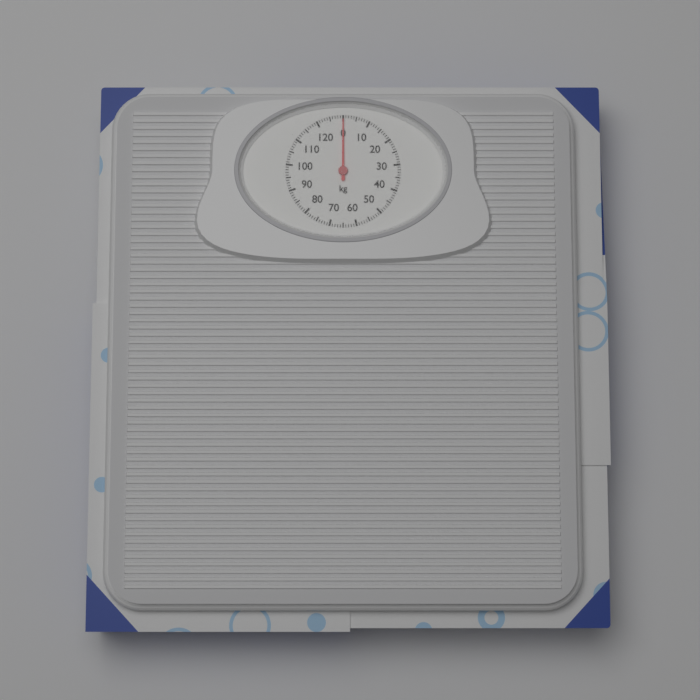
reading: 0 kg
